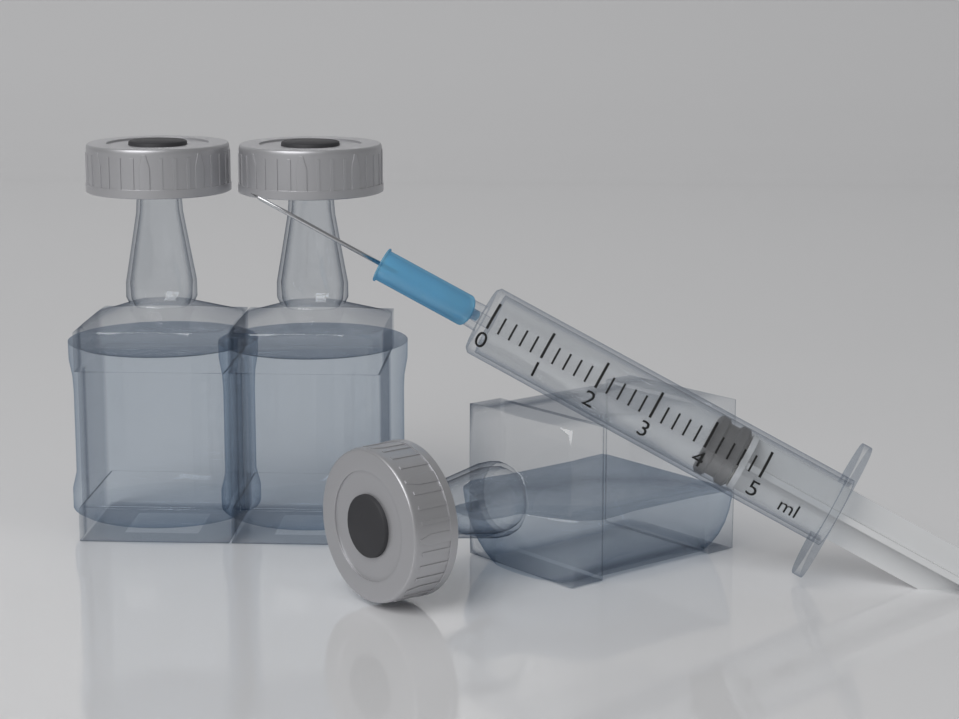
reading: 4.0 ml
